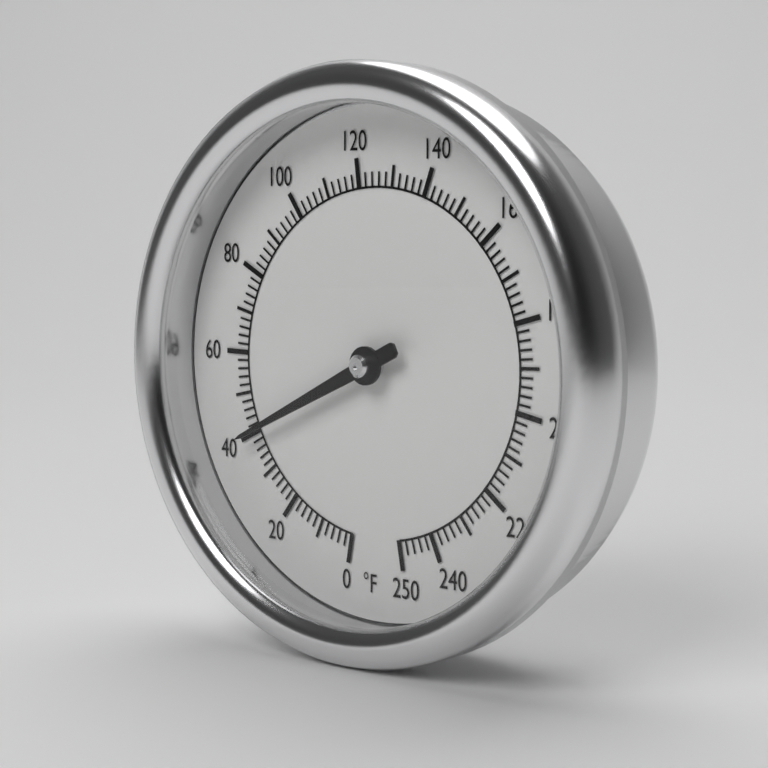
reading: 40 °F
